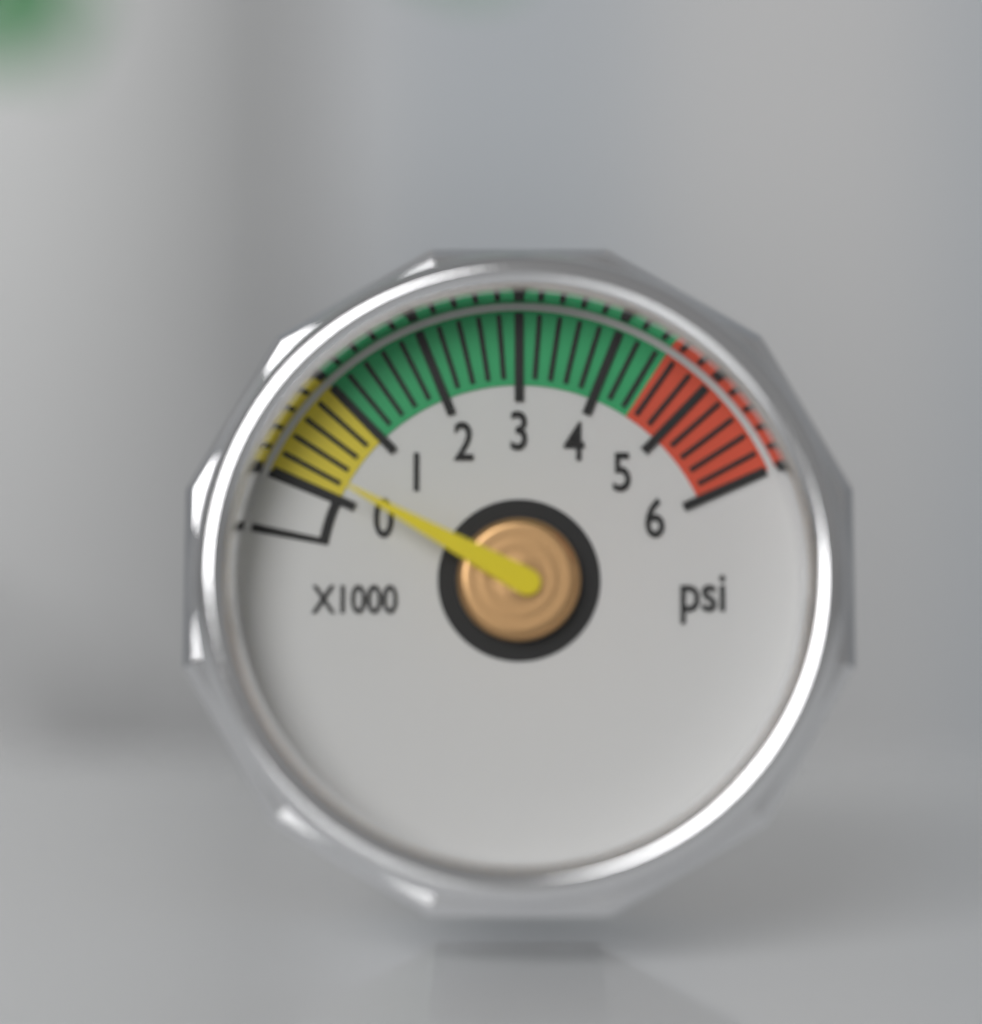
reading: 200 psi
